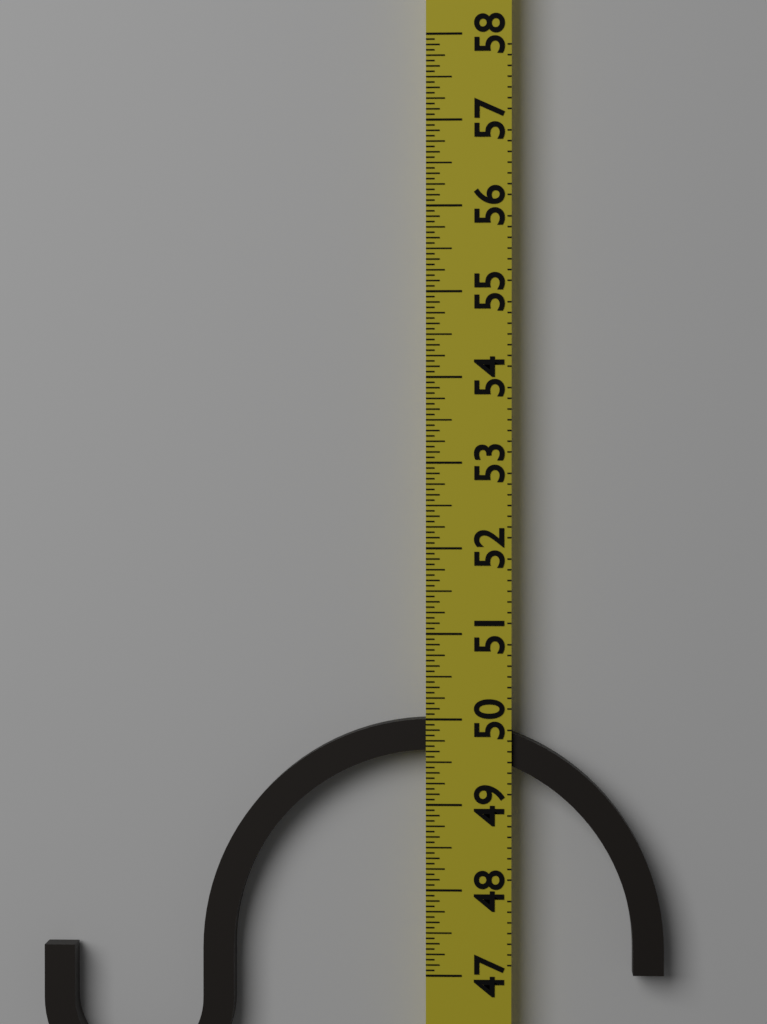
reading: 50.0000 (no unit)
